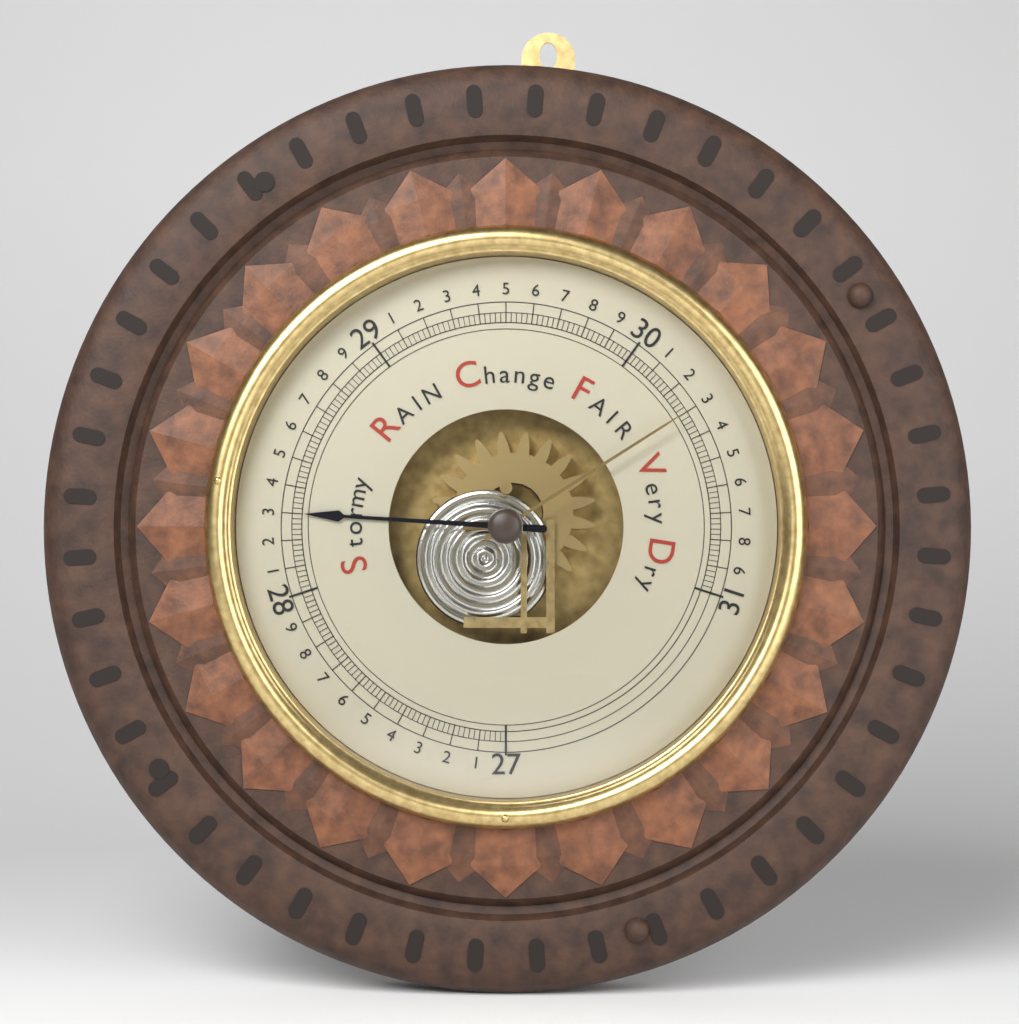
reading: 28.30 inHg
